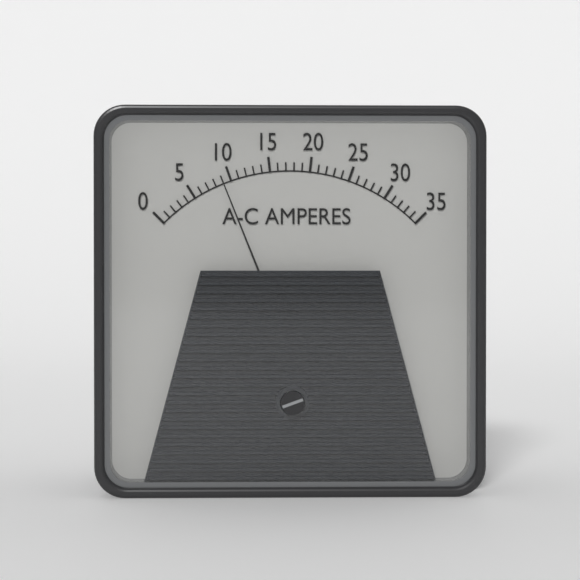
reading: 9 A
